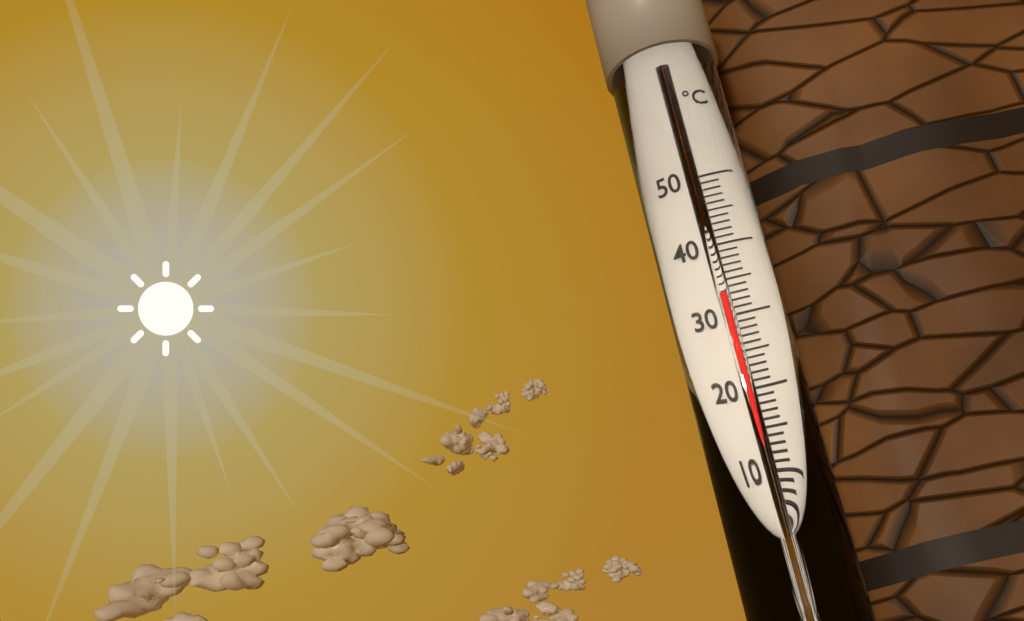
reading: 33 °C
